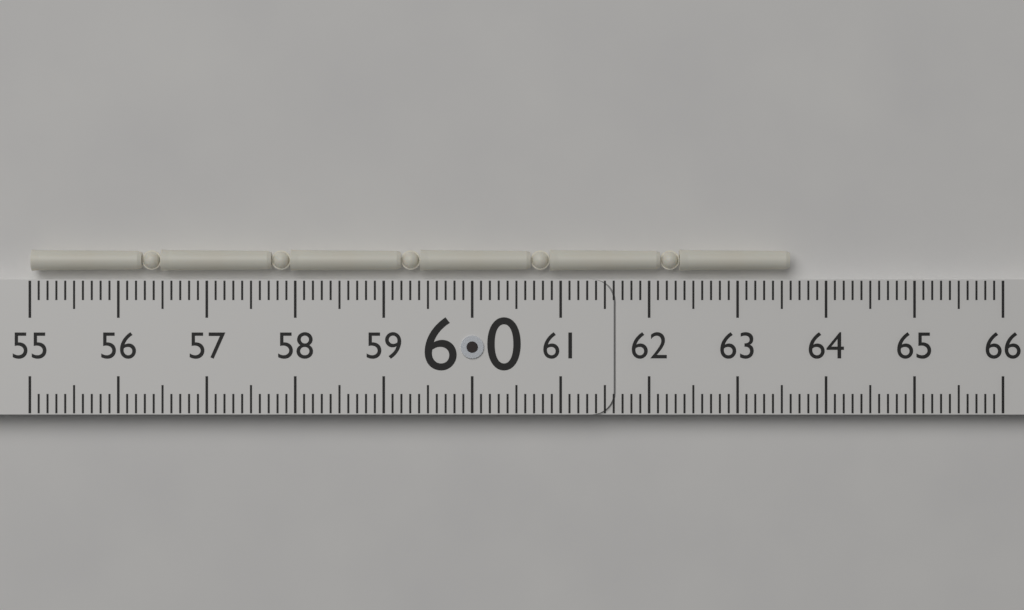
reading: 63.6 (no unit)
